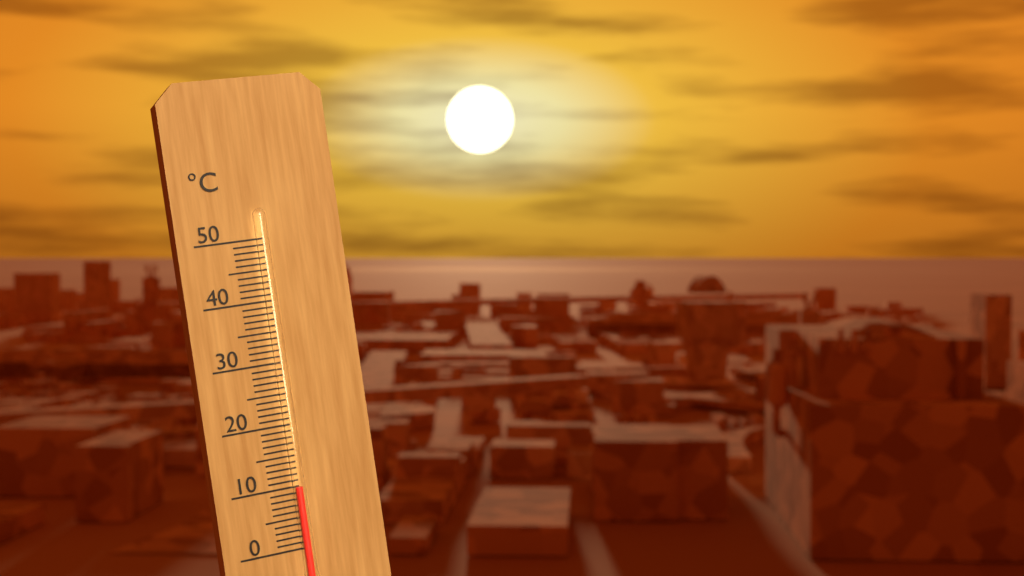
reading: 10 °C
